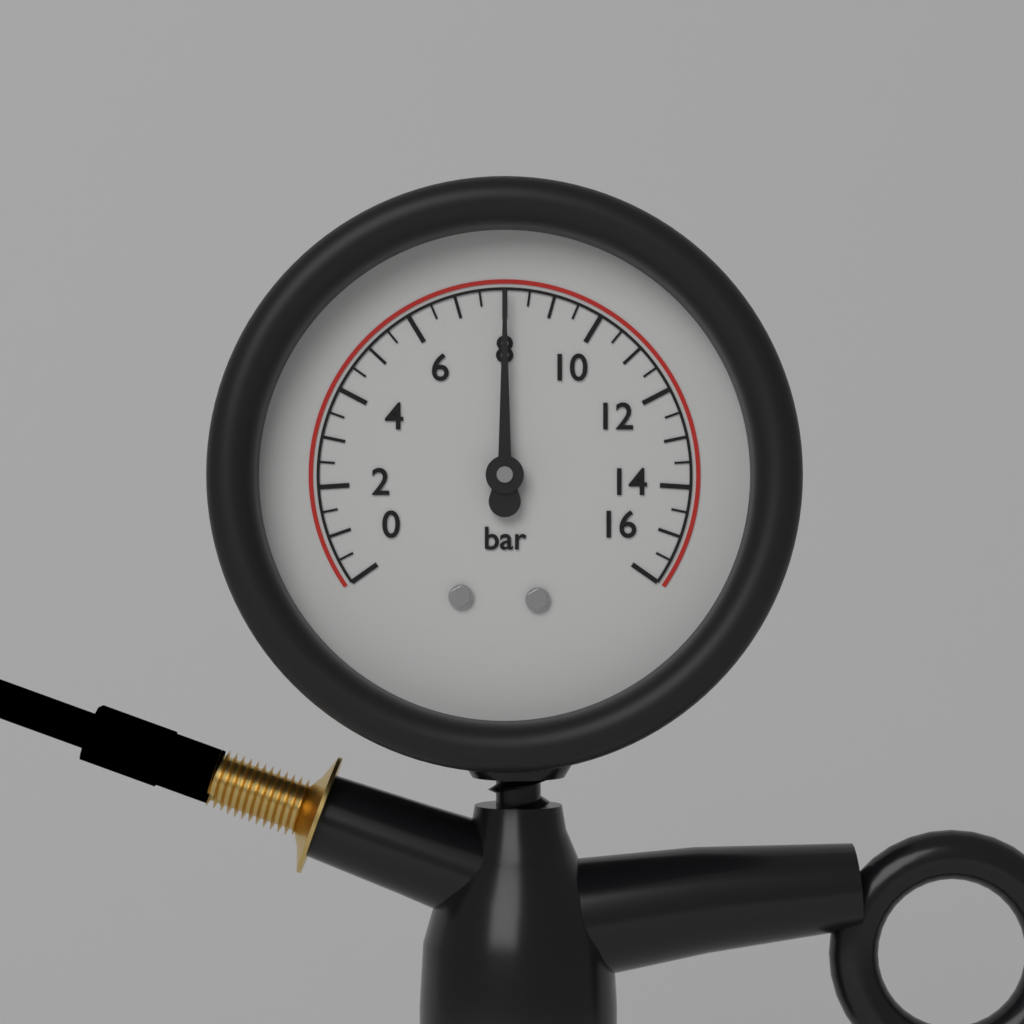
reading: 8.0 bar
